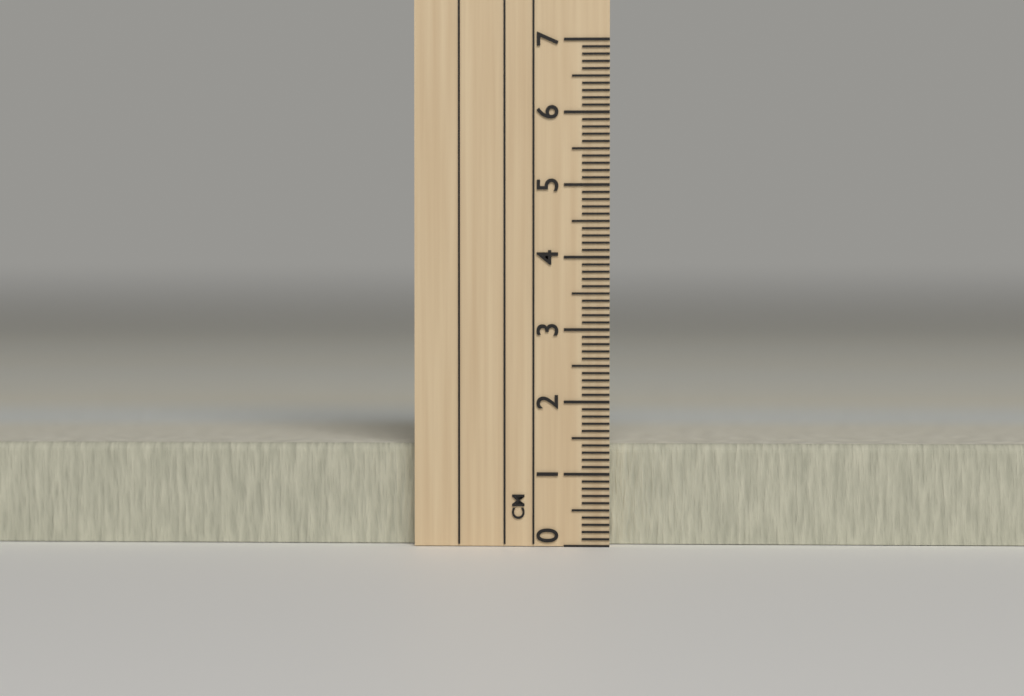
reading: 1.4 cm
